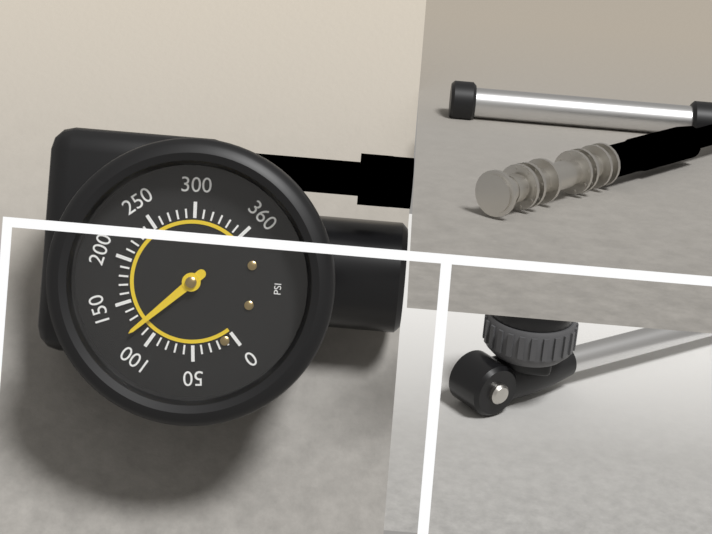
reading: 120 psi
